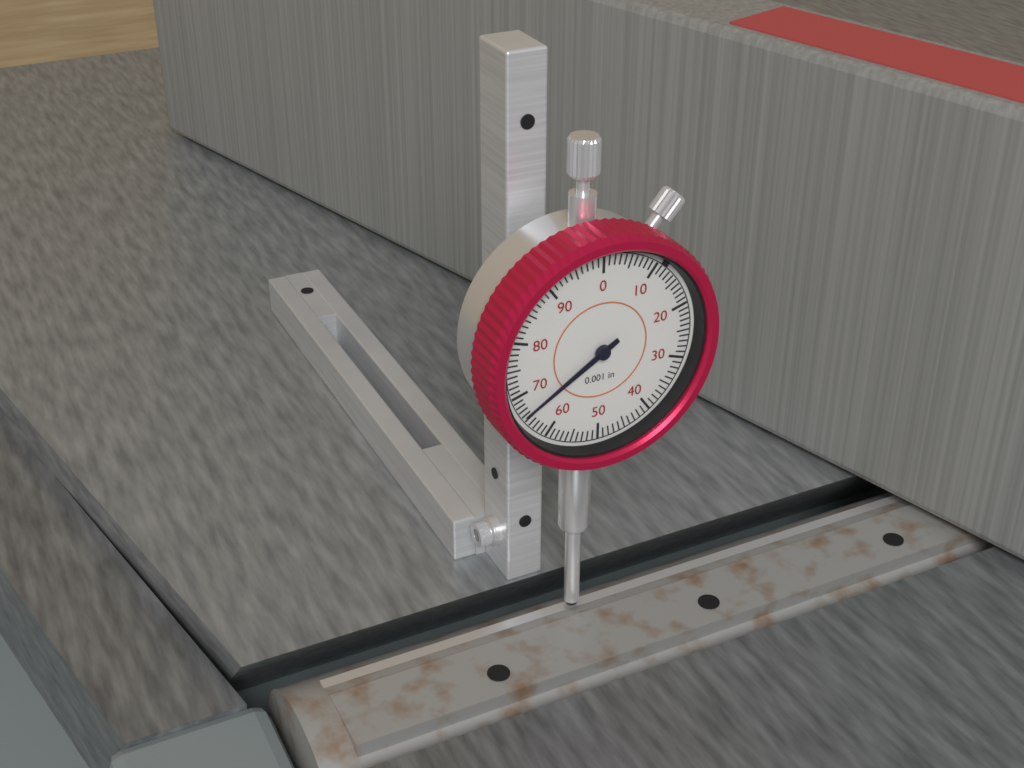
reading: 0.066 in
